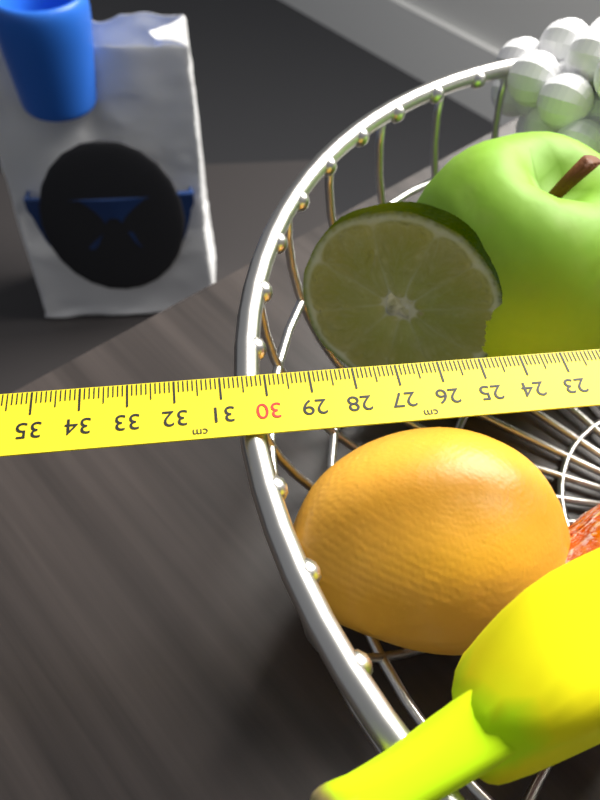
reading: 30.7 cm
